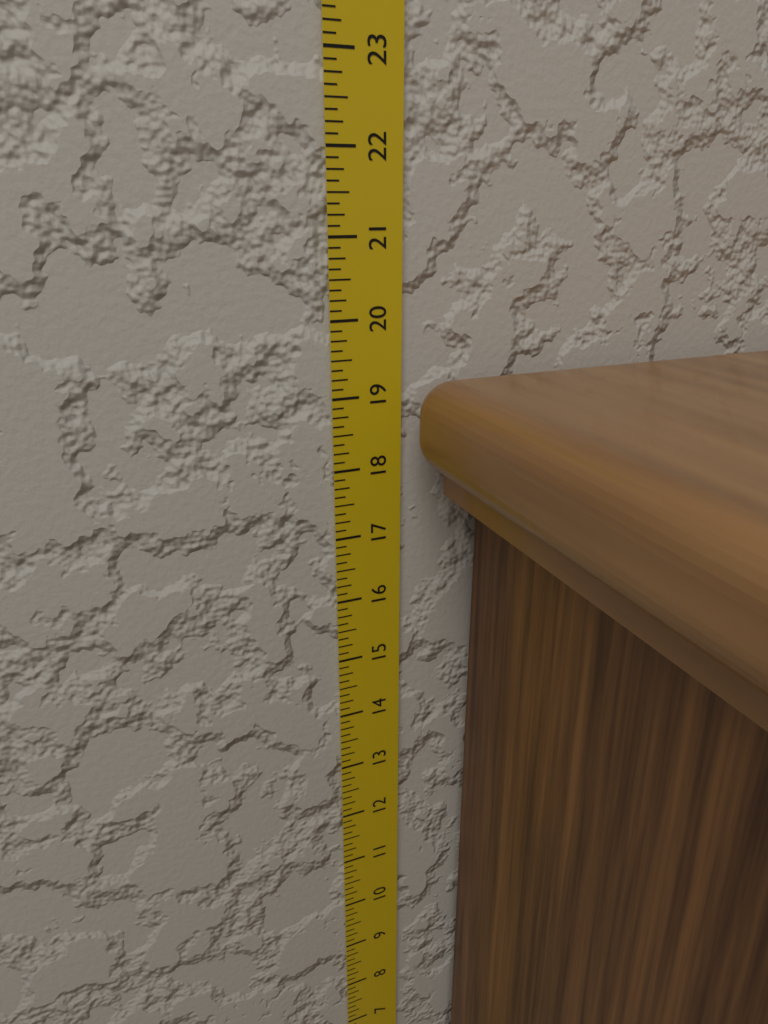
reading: 19.250 in
